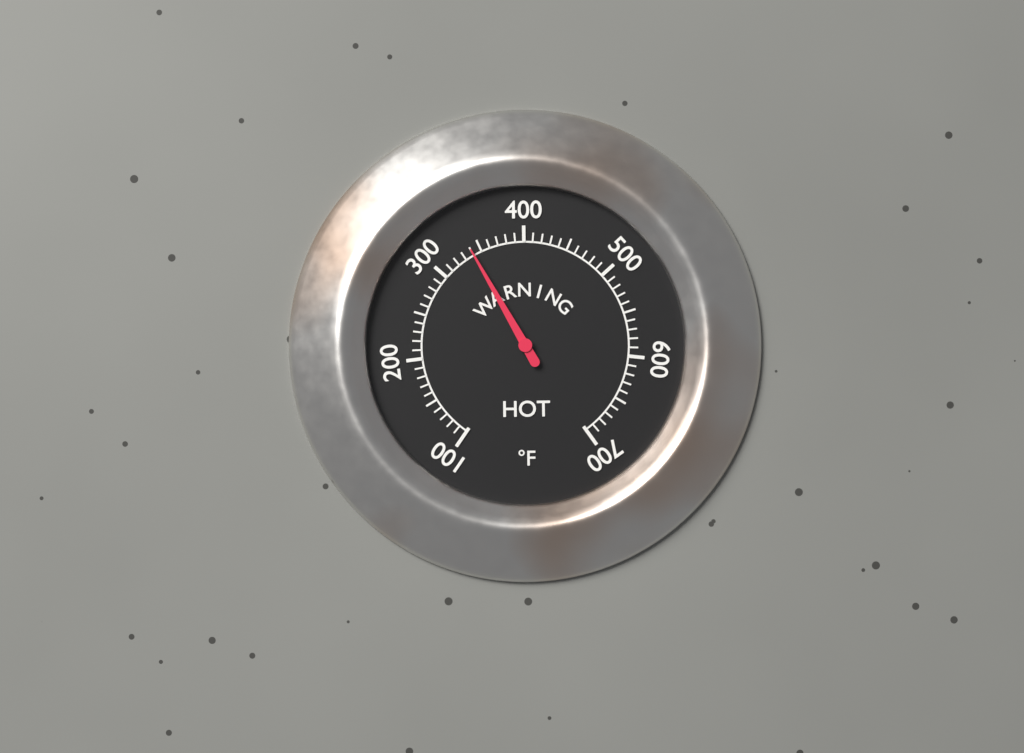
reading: 340 °F
